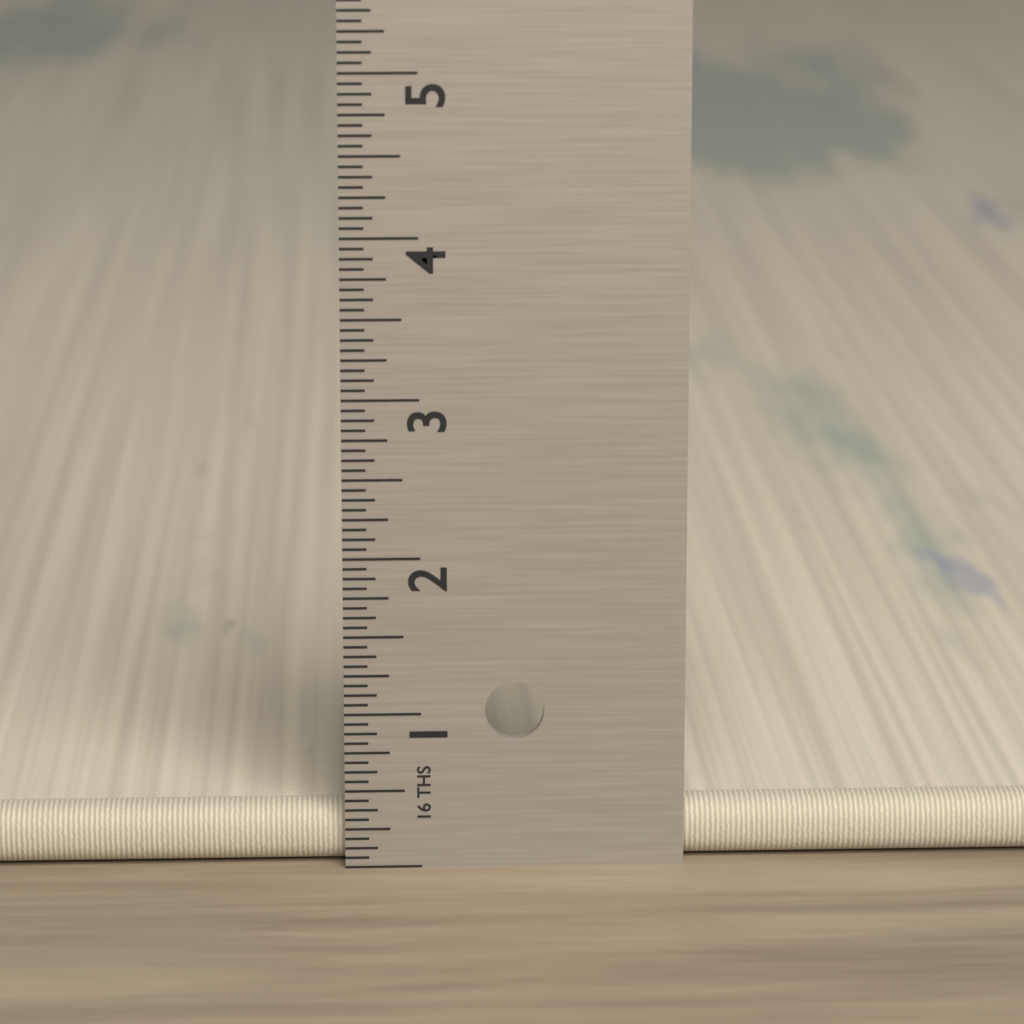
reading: 0.3750 in
